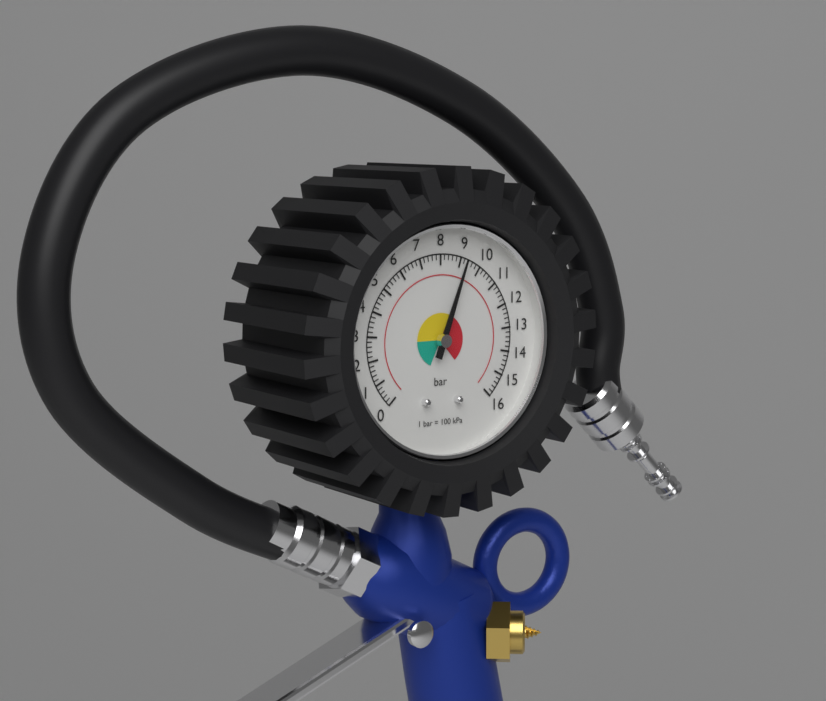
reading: 9.2 bar
